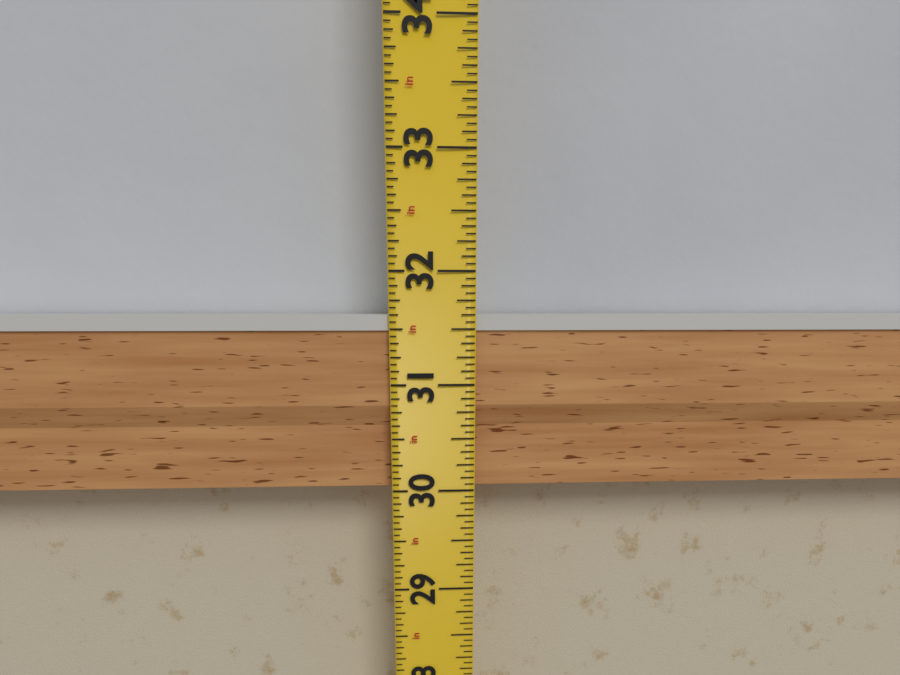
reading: 31.6250 in
